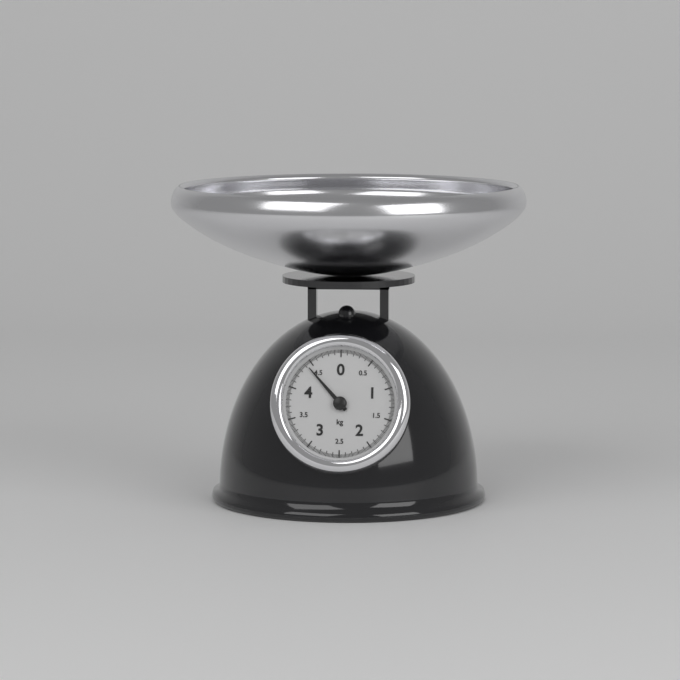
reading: 4.42 kg
